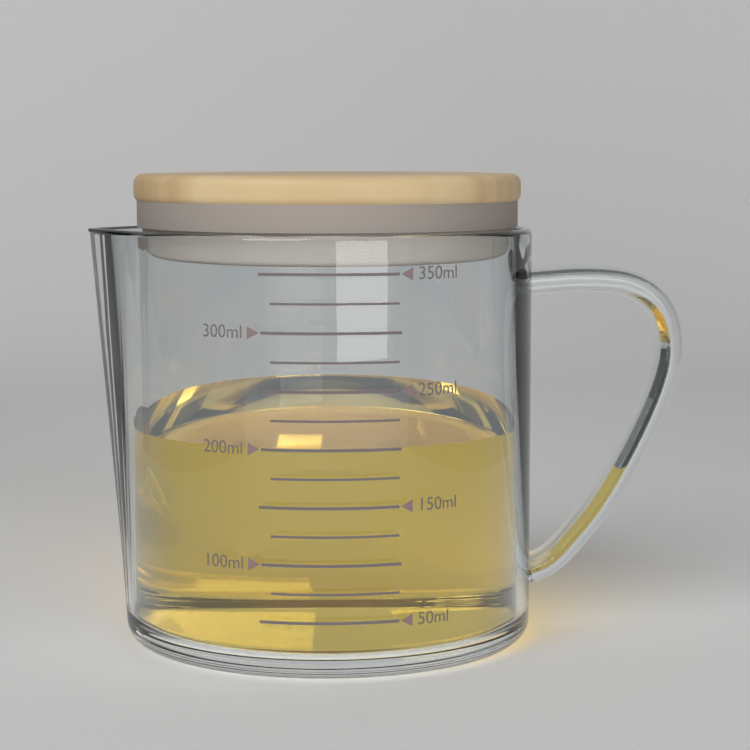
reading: 200 ml
